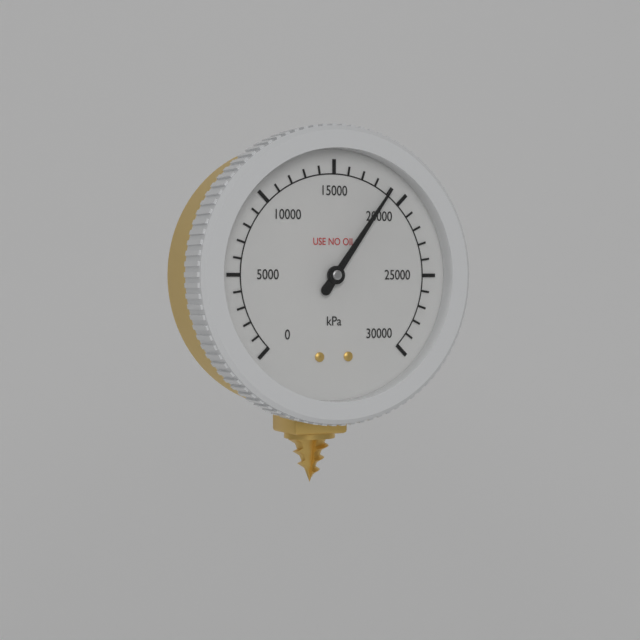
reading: 19000 kPa
